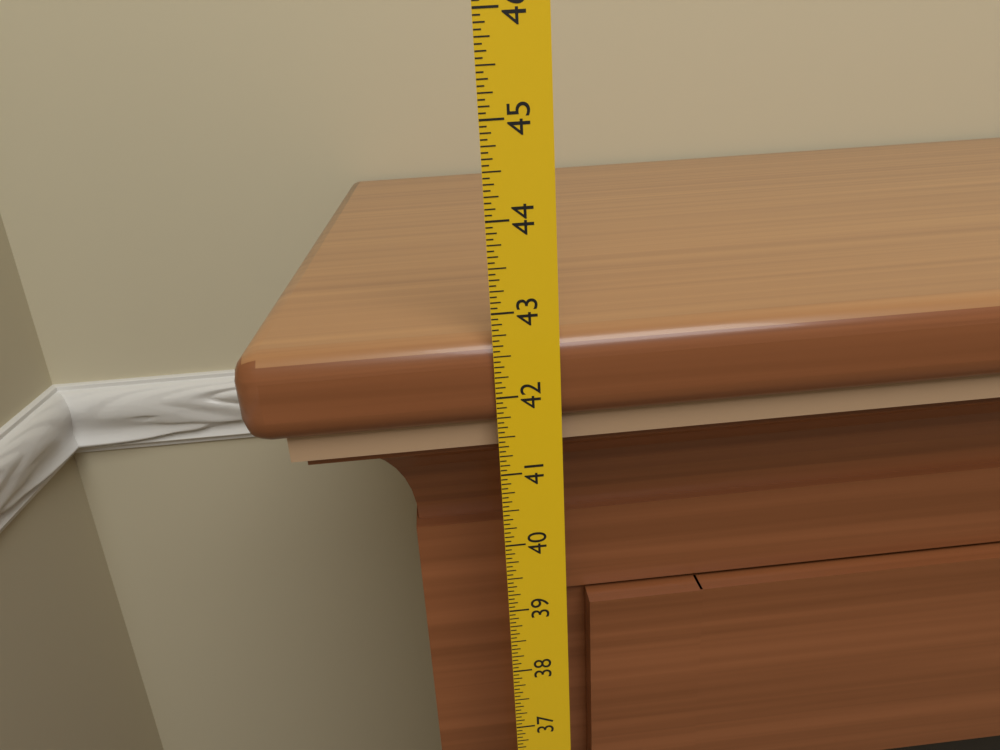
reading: 42.6875 in
